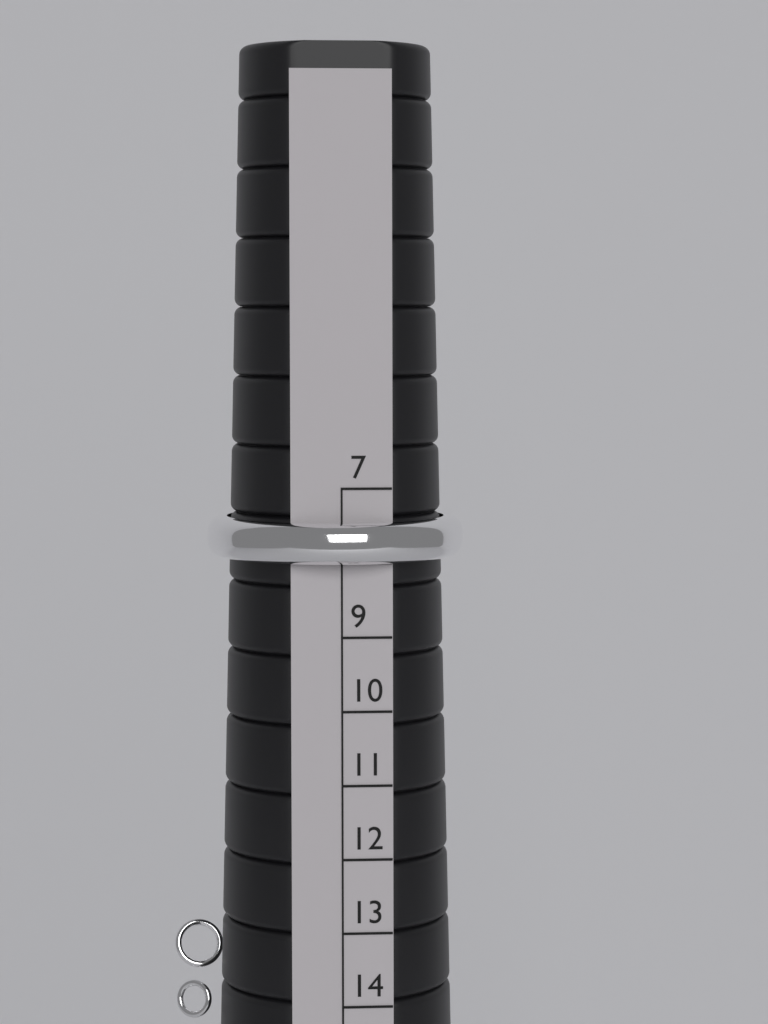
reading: 8 (no unit)
